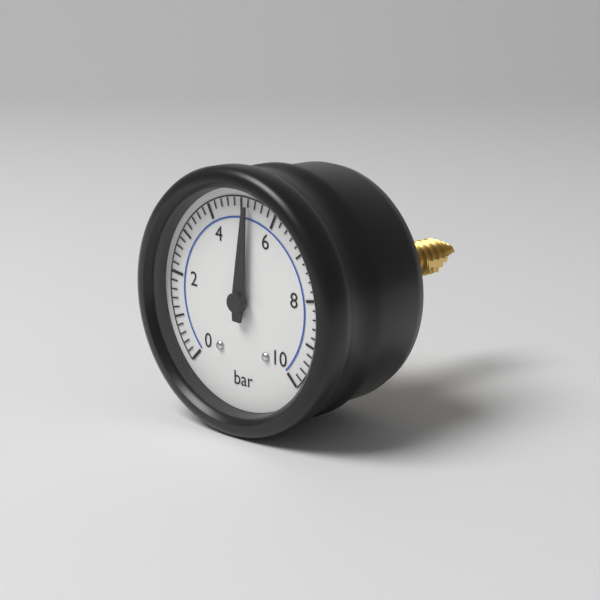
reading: 5.2 bar
